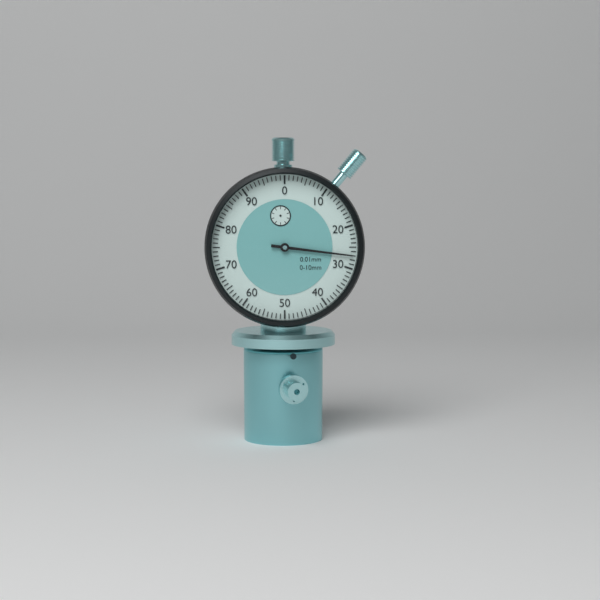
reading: 0.27 mm
